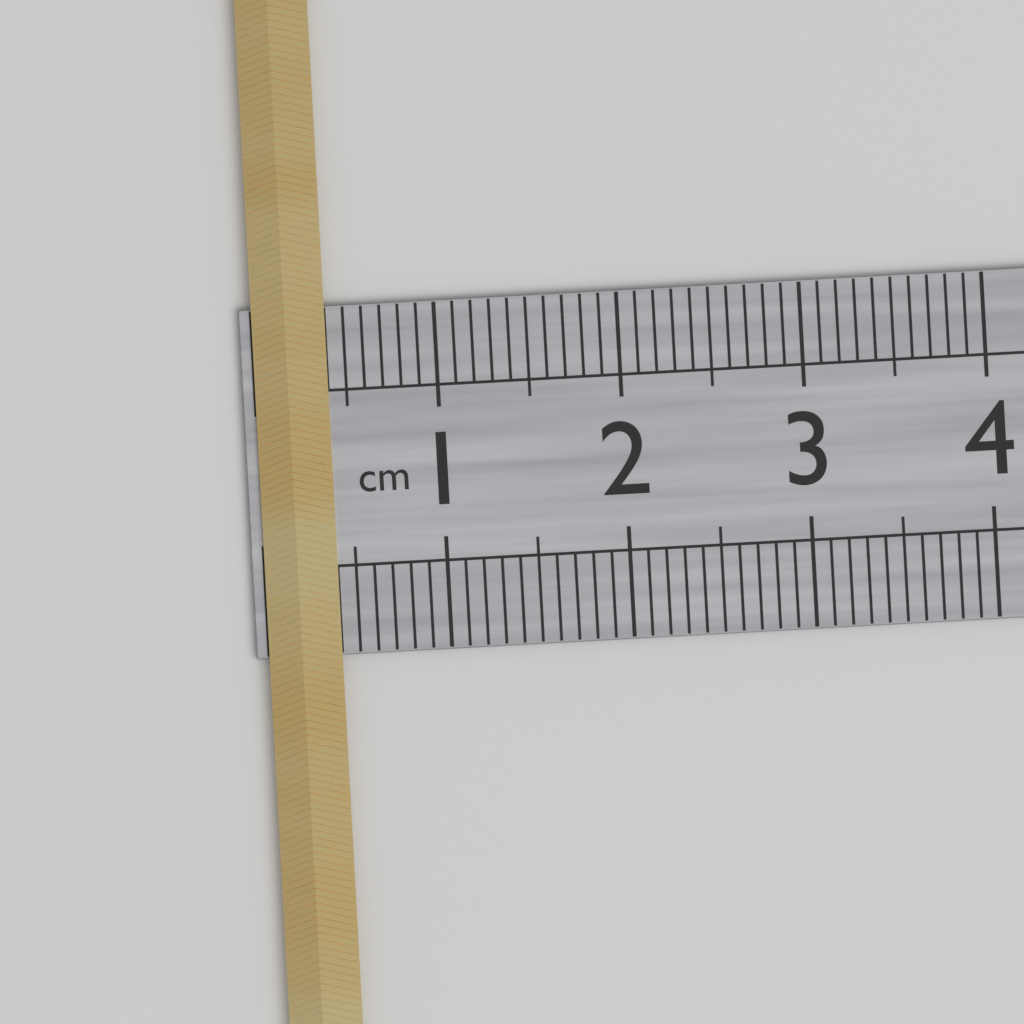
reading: 0.4 cm
